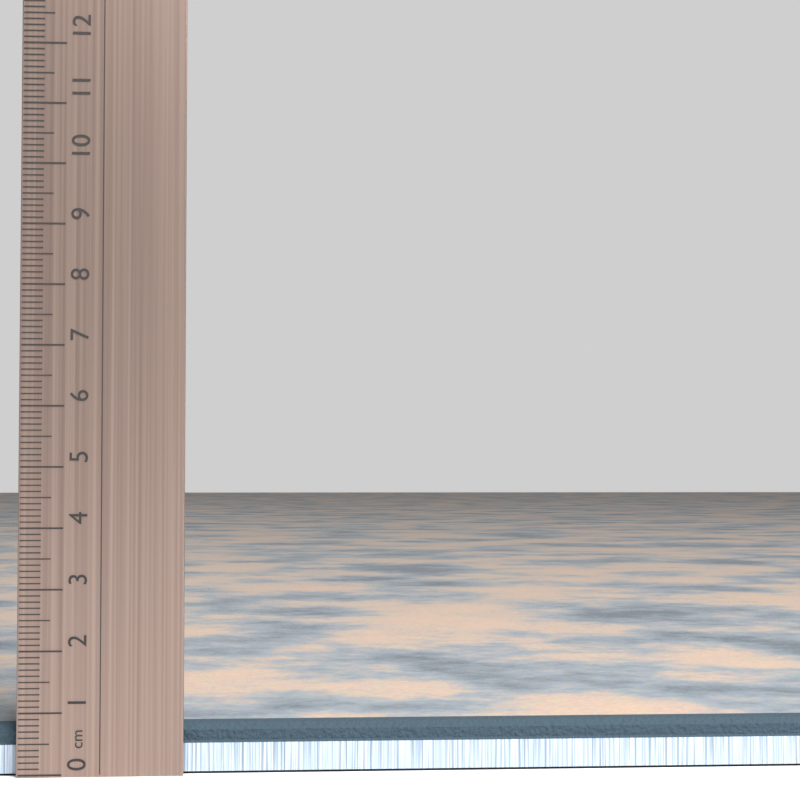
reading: 0.8 cm
